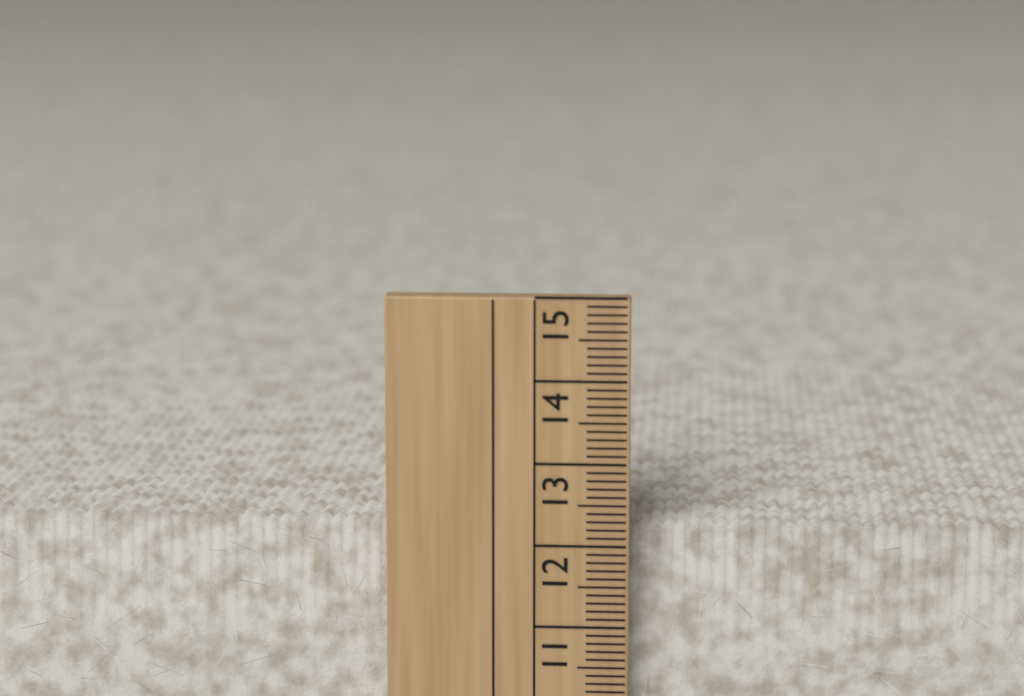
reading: 12.2 cm
